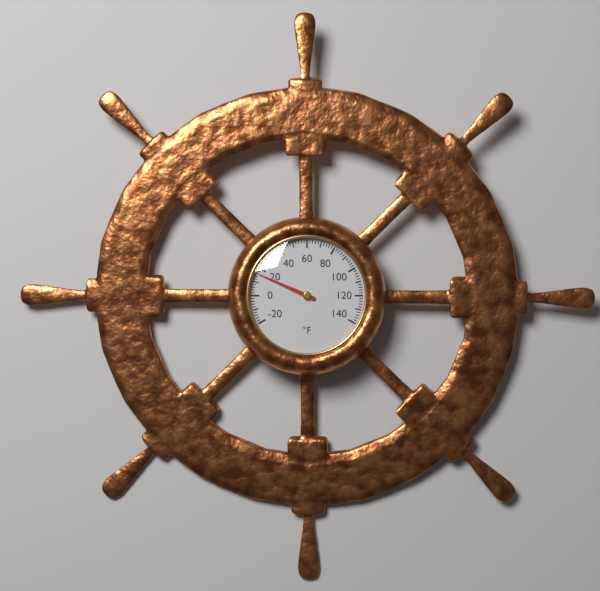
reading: 16 °F
